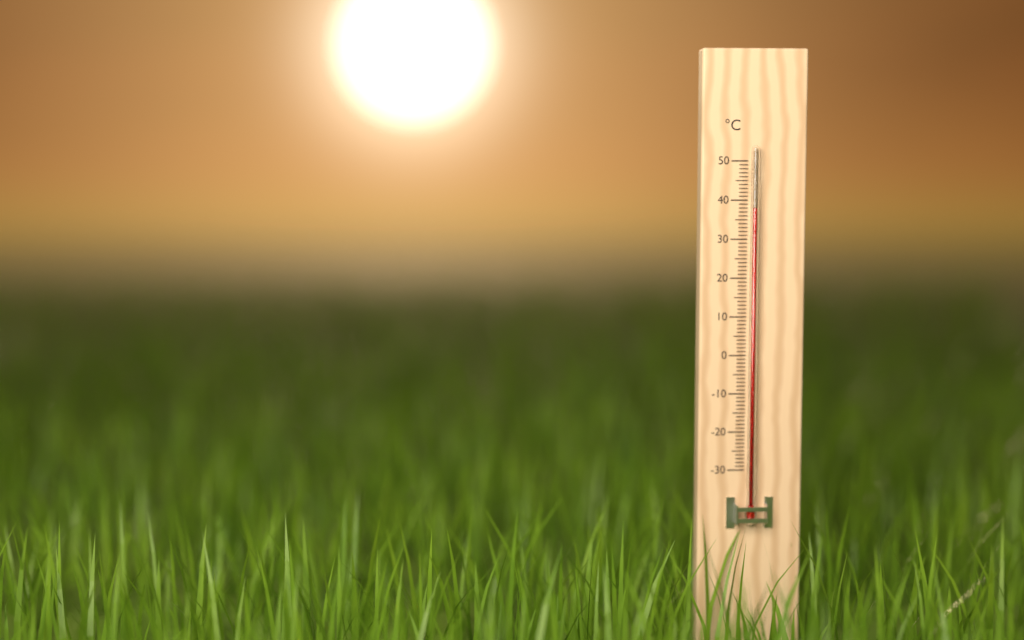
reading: 38 °C
